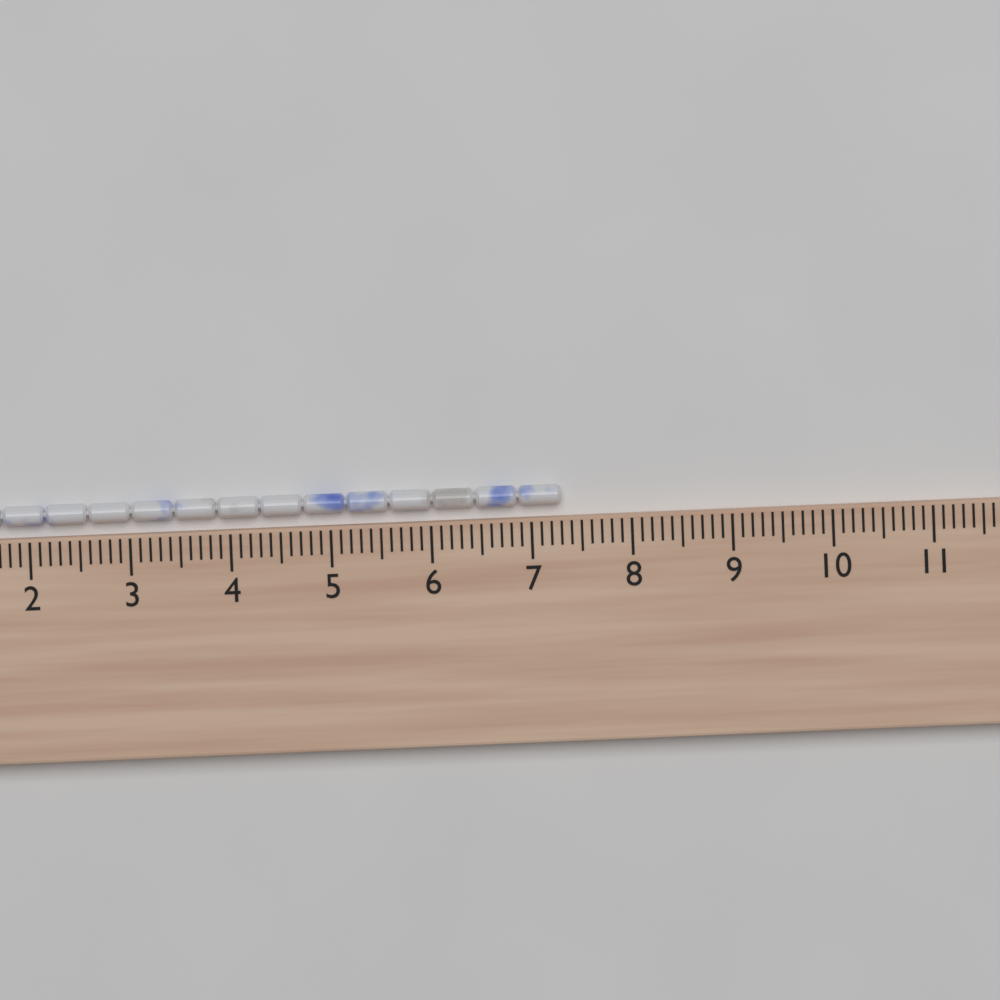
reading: 7.3 cm
